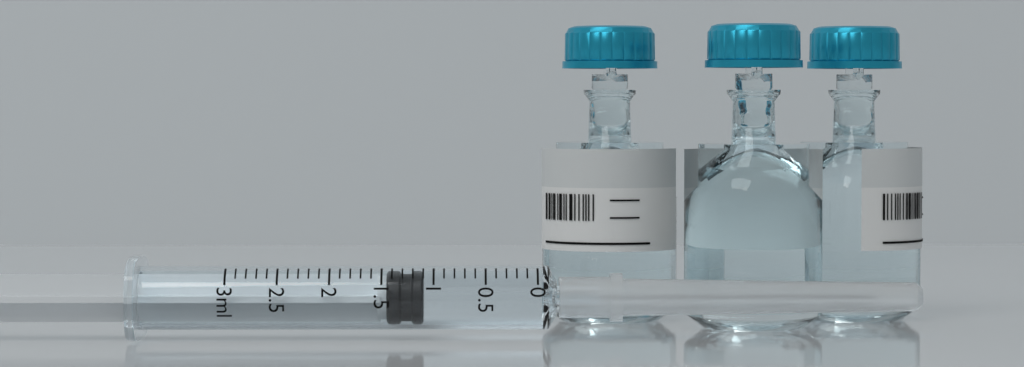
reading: 1.1 ml
